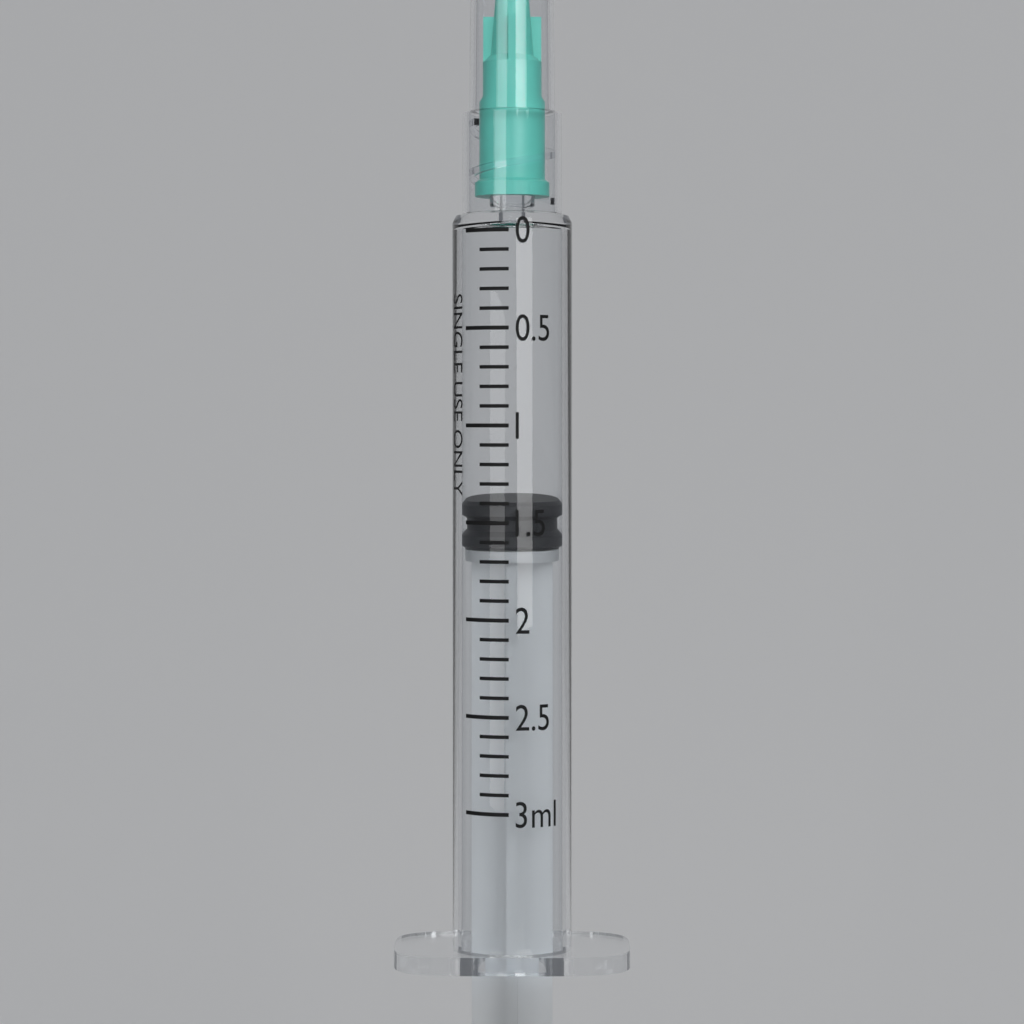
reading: 1.4 ml
